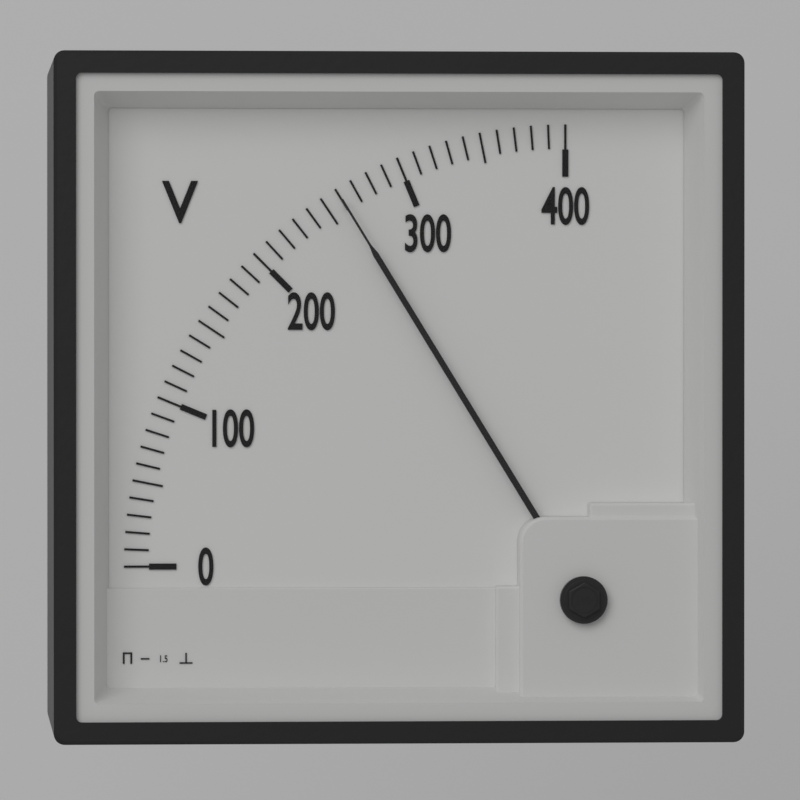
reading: 260 V
